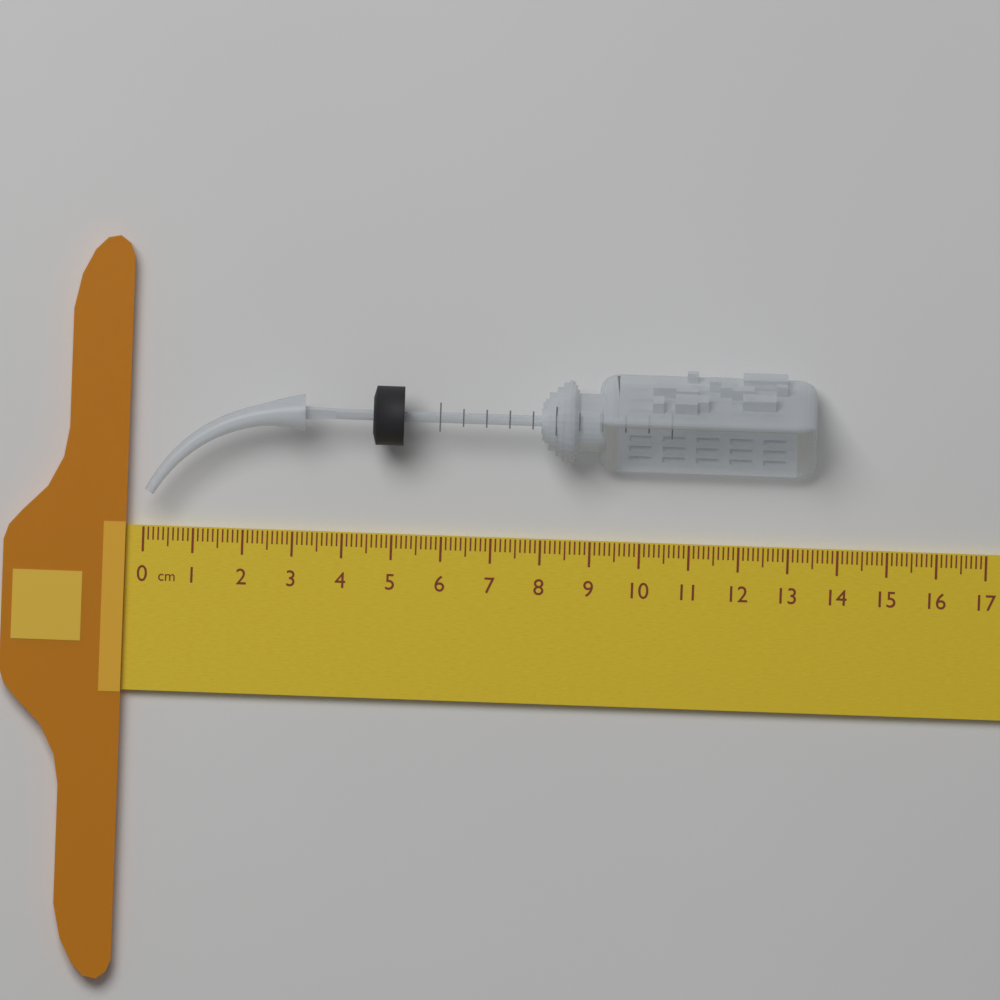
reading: 13.5 cm
